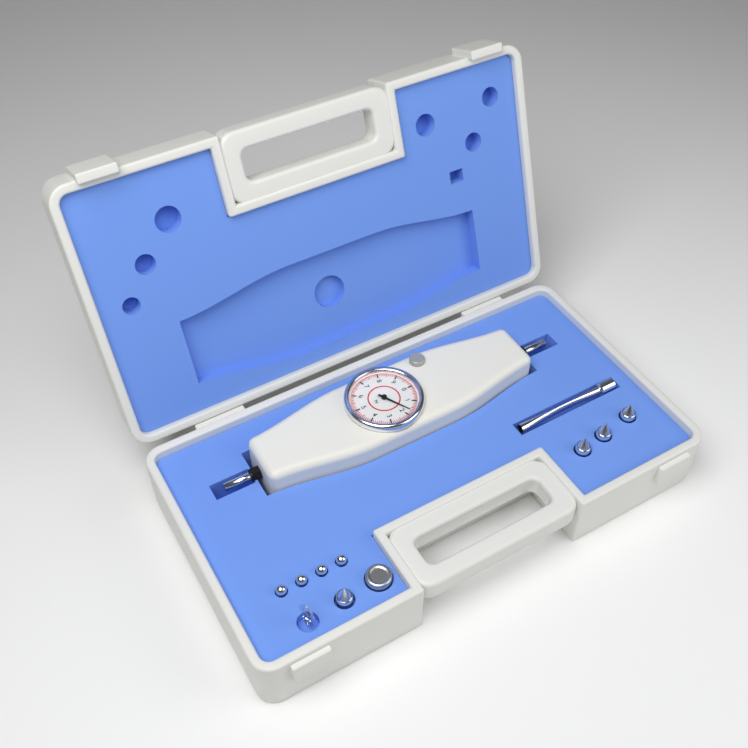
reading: 1.7 N
